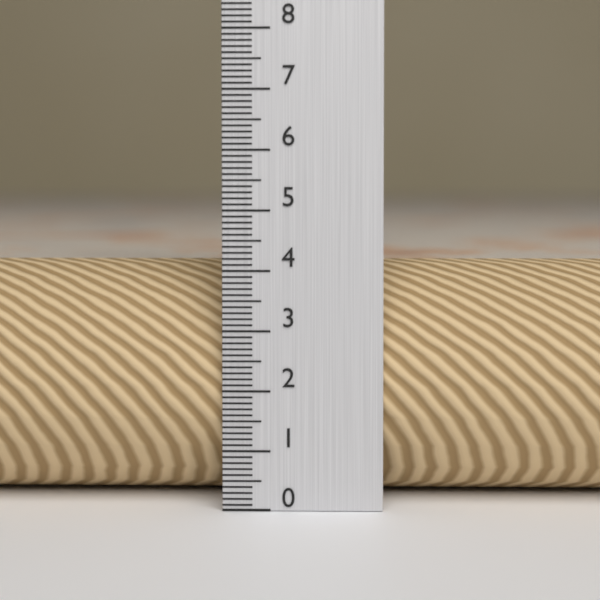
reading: 4.1 (no unit)
